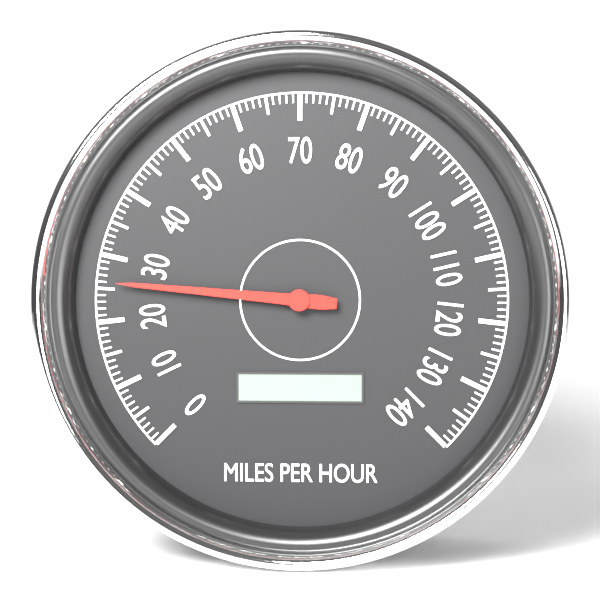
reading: 26 mph
